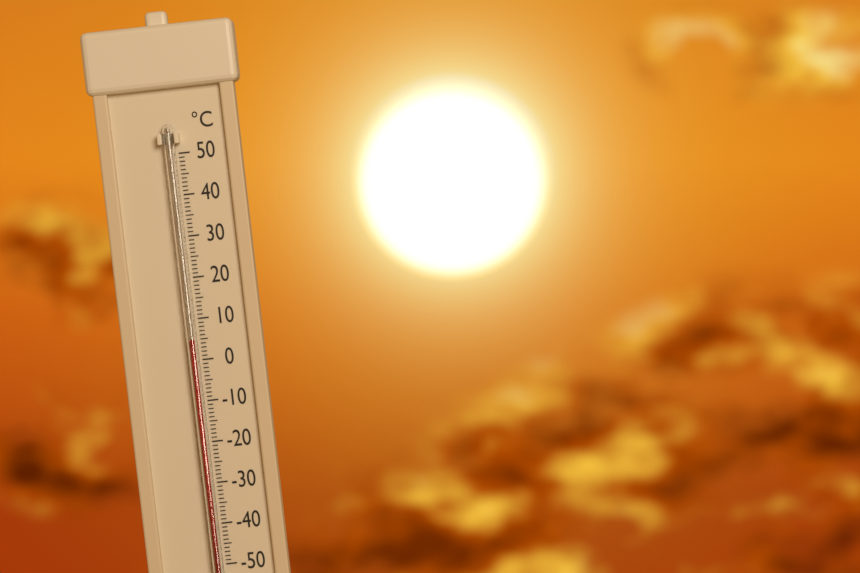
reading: 5 °C
